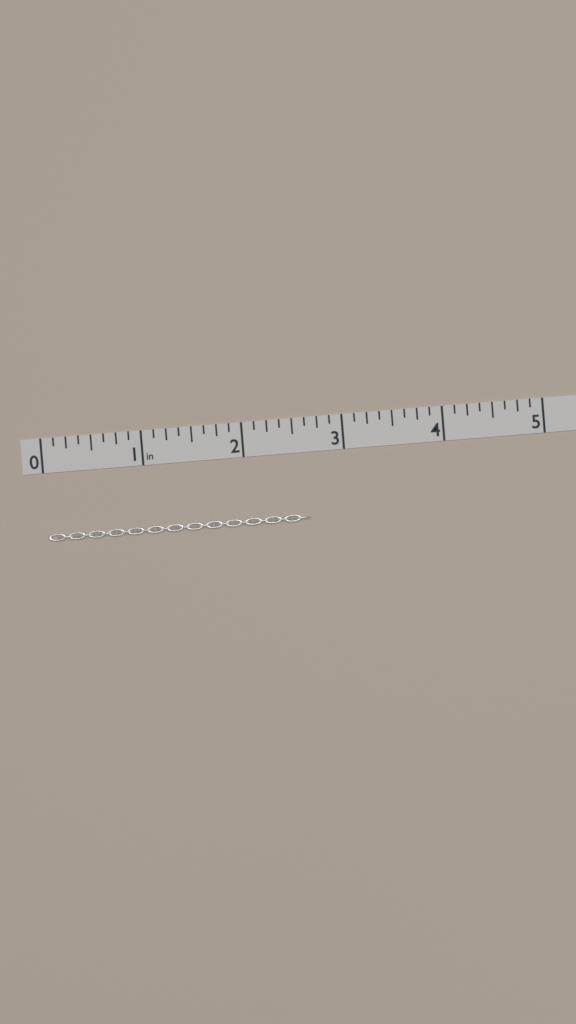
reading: 2.625 in
